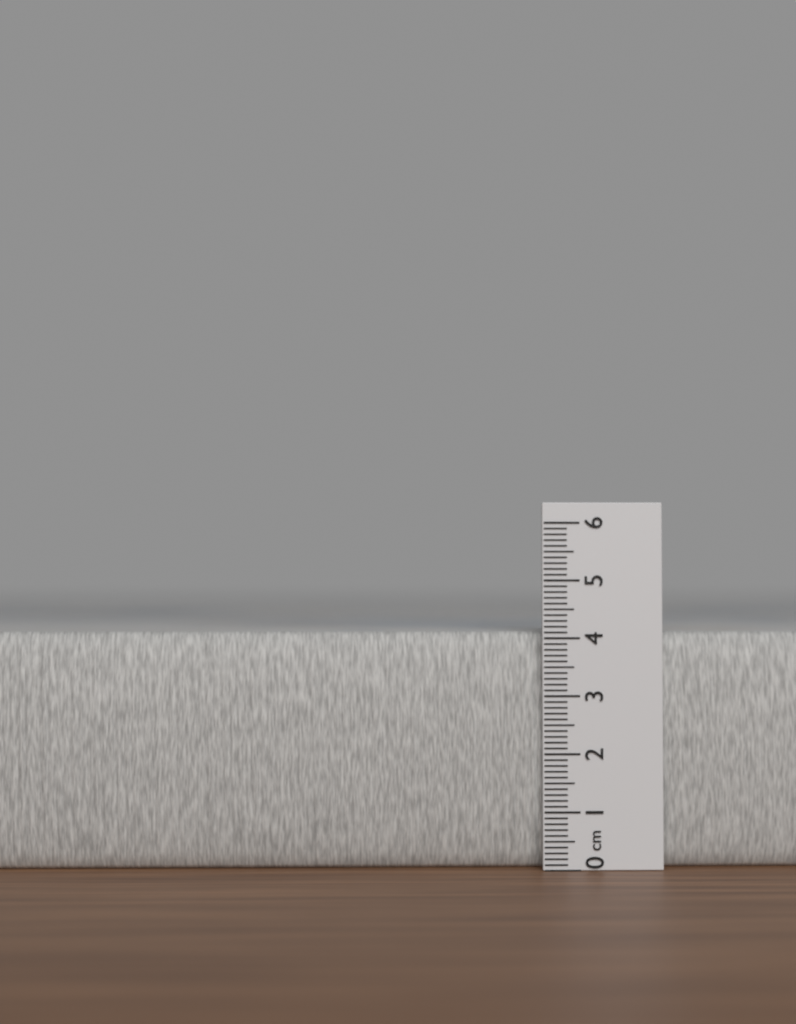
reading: 4.1 cm
